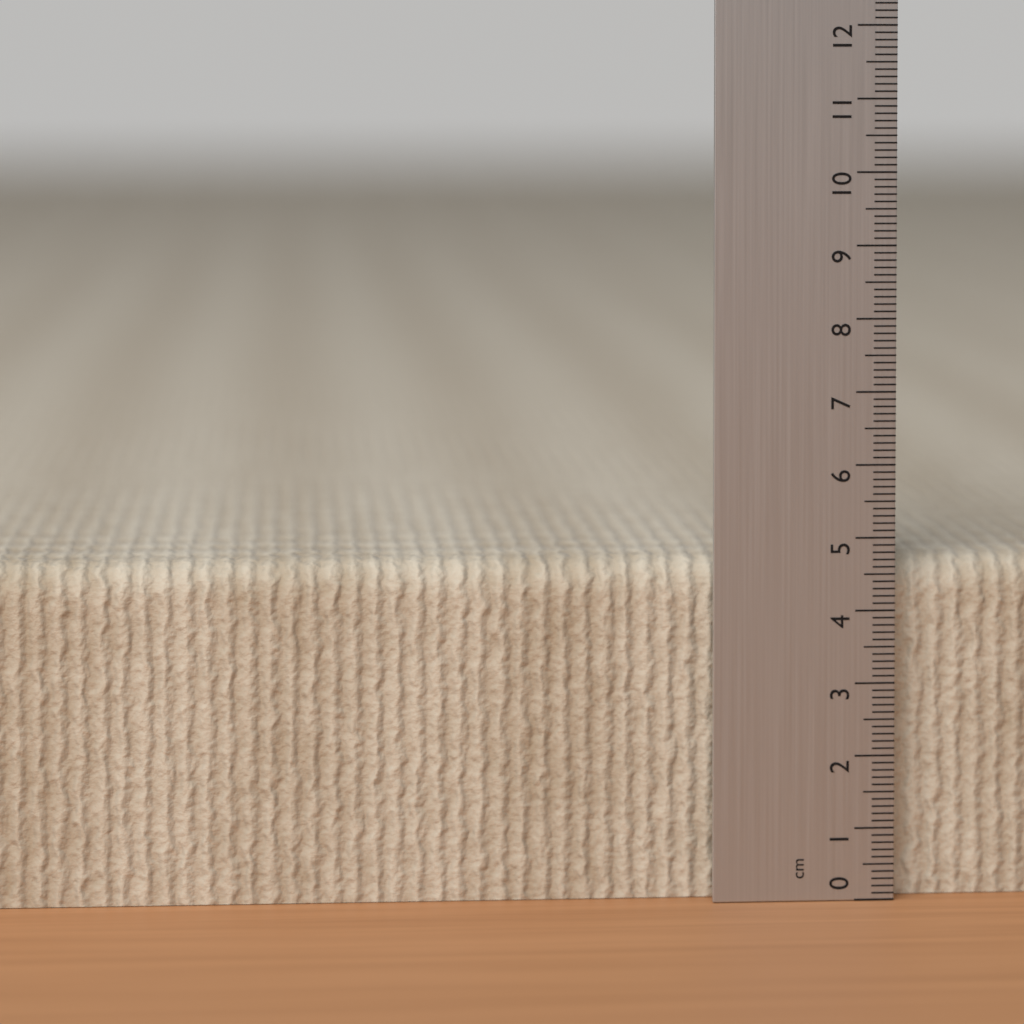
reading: 4.7 cm
